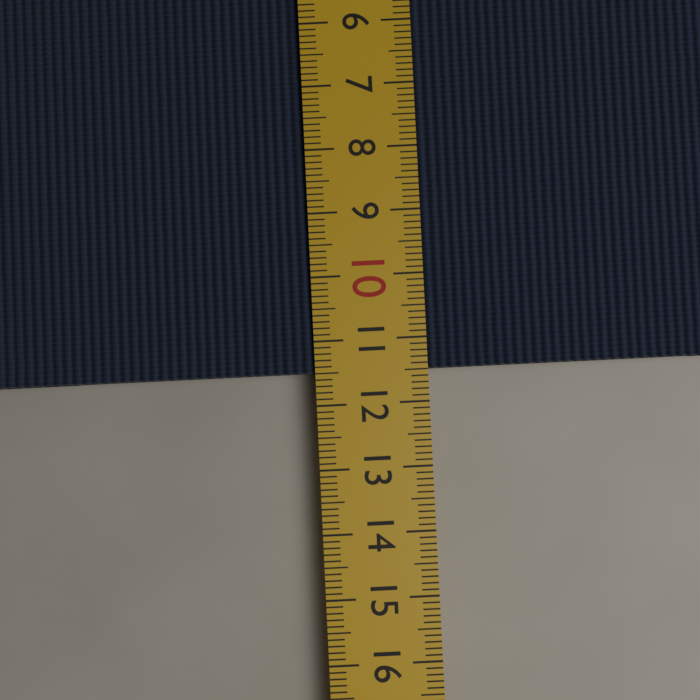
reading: 11.5 cm
